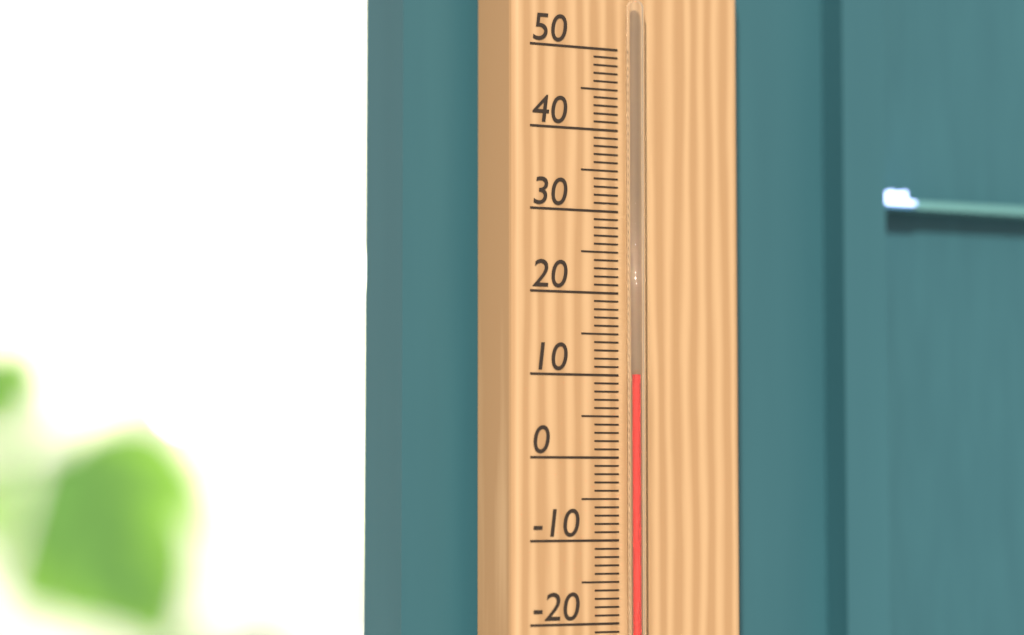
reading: 10 °C
